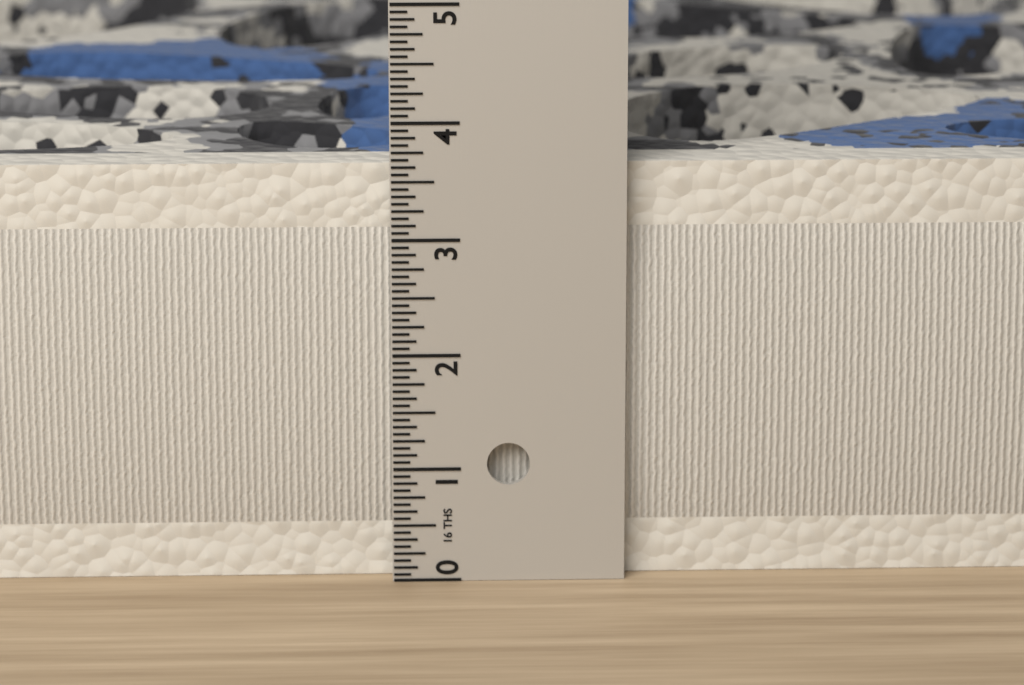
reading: 3.6250 in
